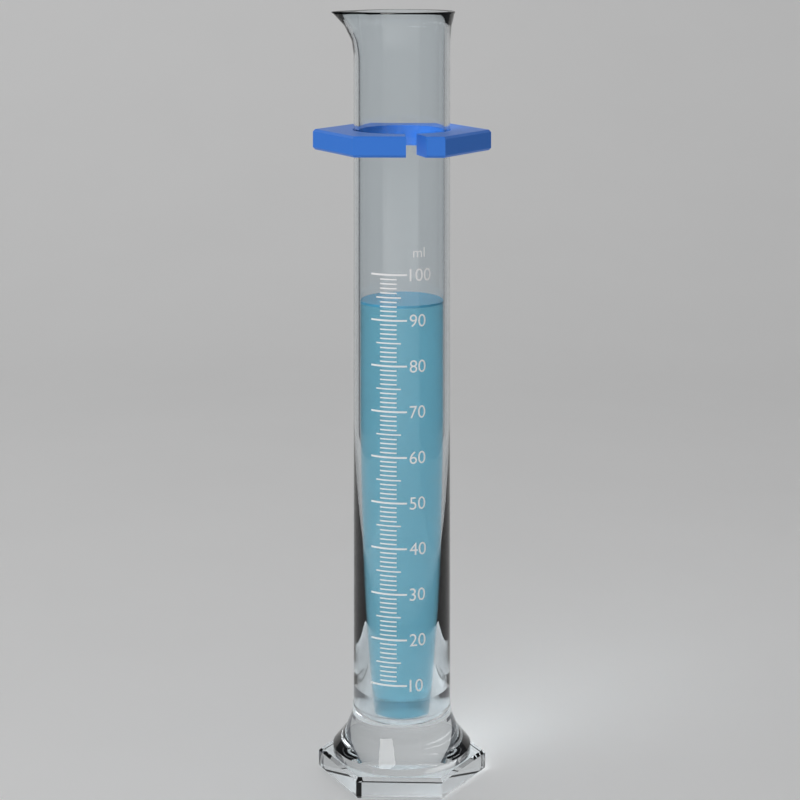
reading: 93 ml
